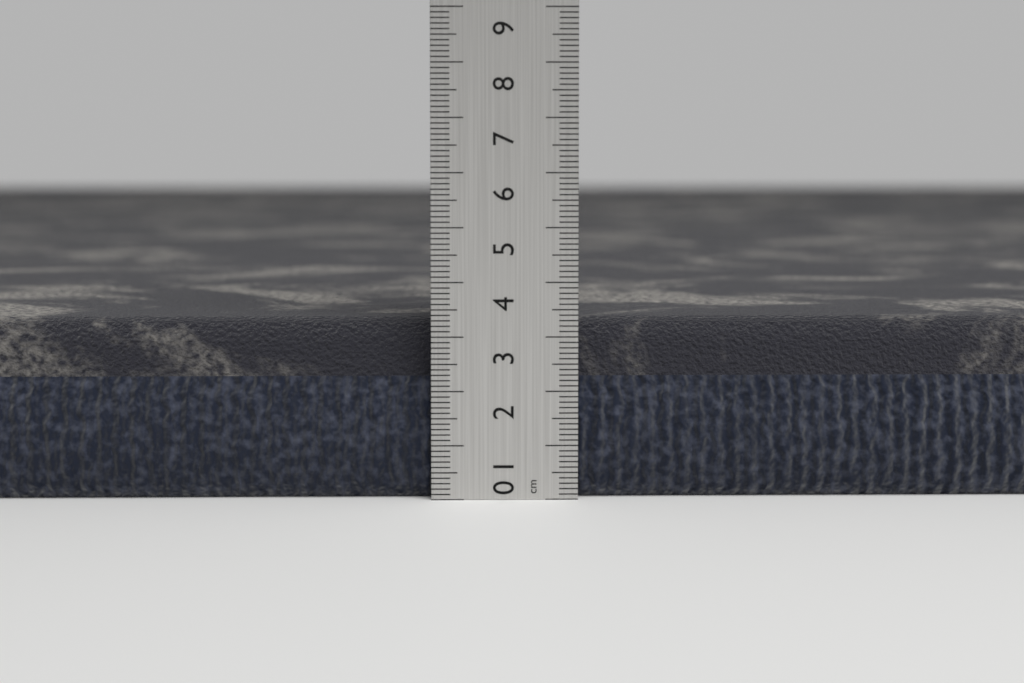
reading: 3.3 cm
